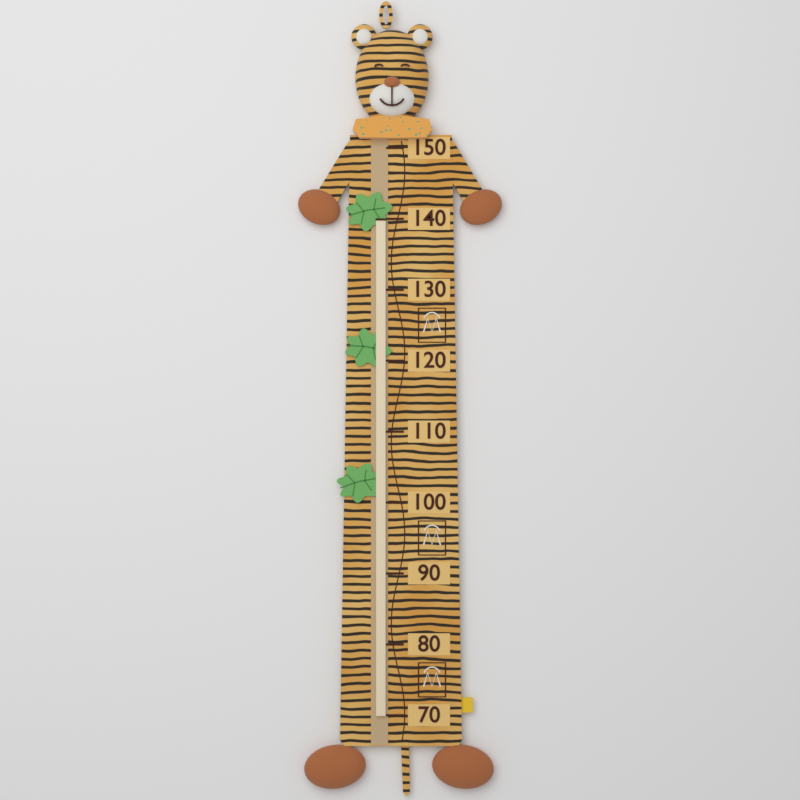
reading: 140 (no unit)
